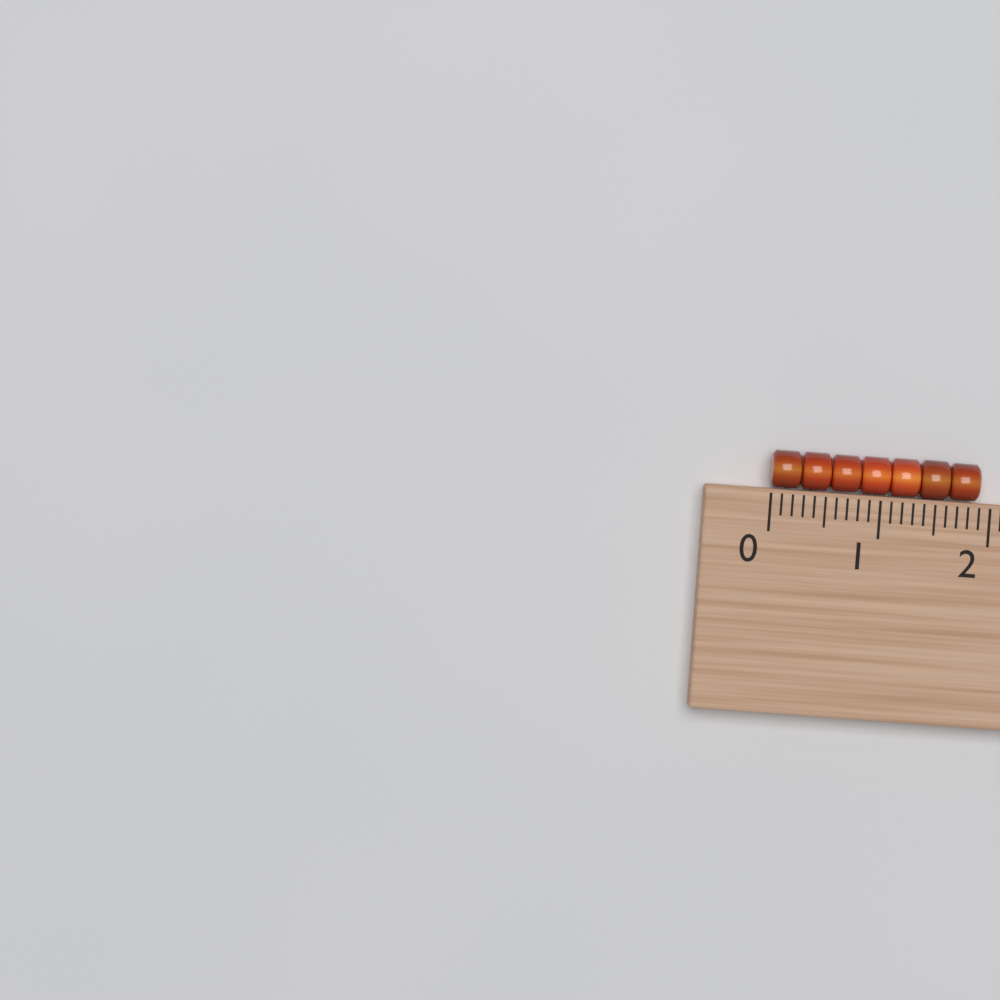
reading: 1.9 (no unit)
